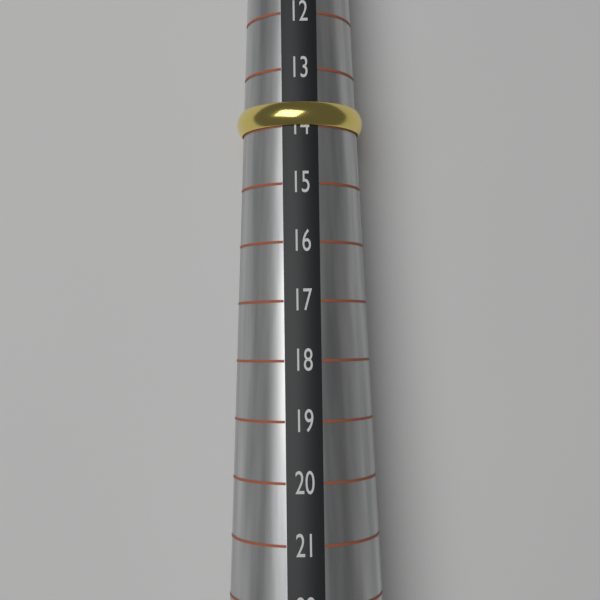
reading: 14 (no unit)
